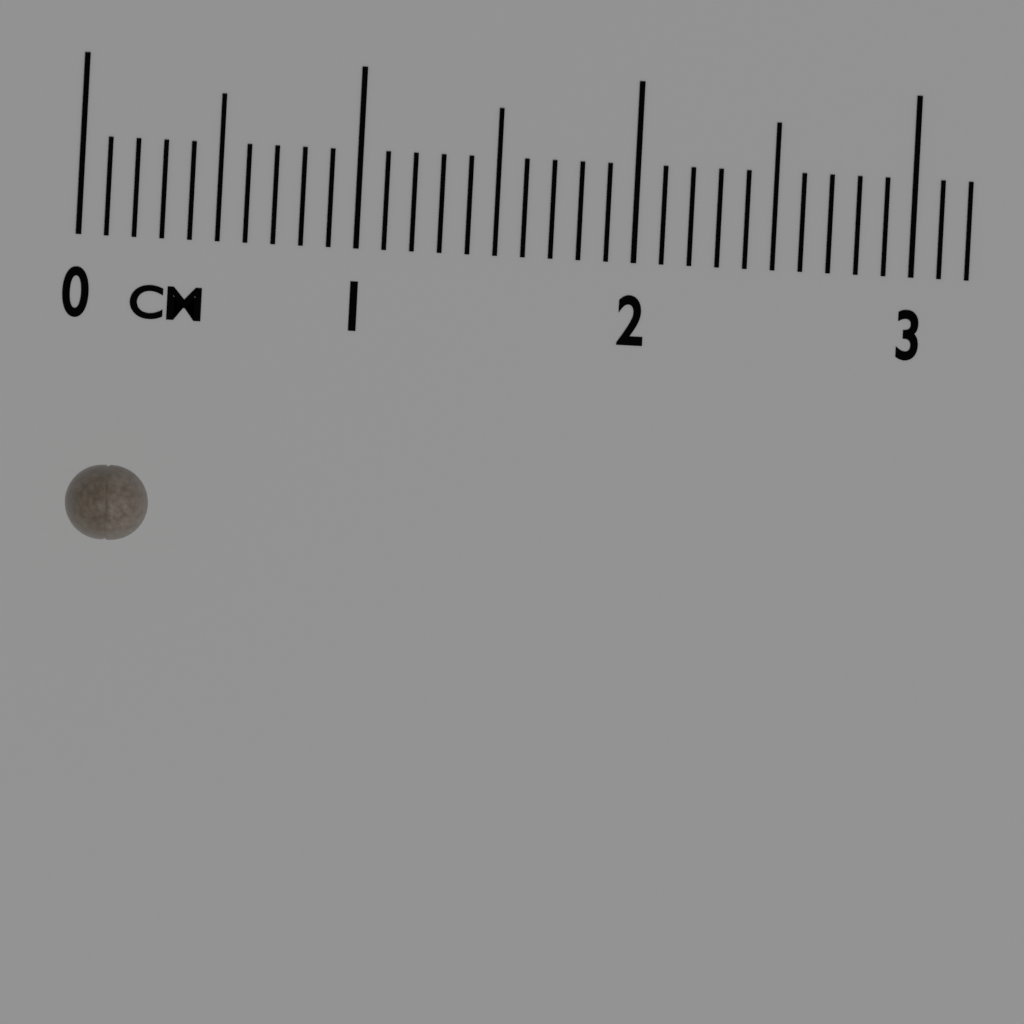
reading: 0.3 cm
